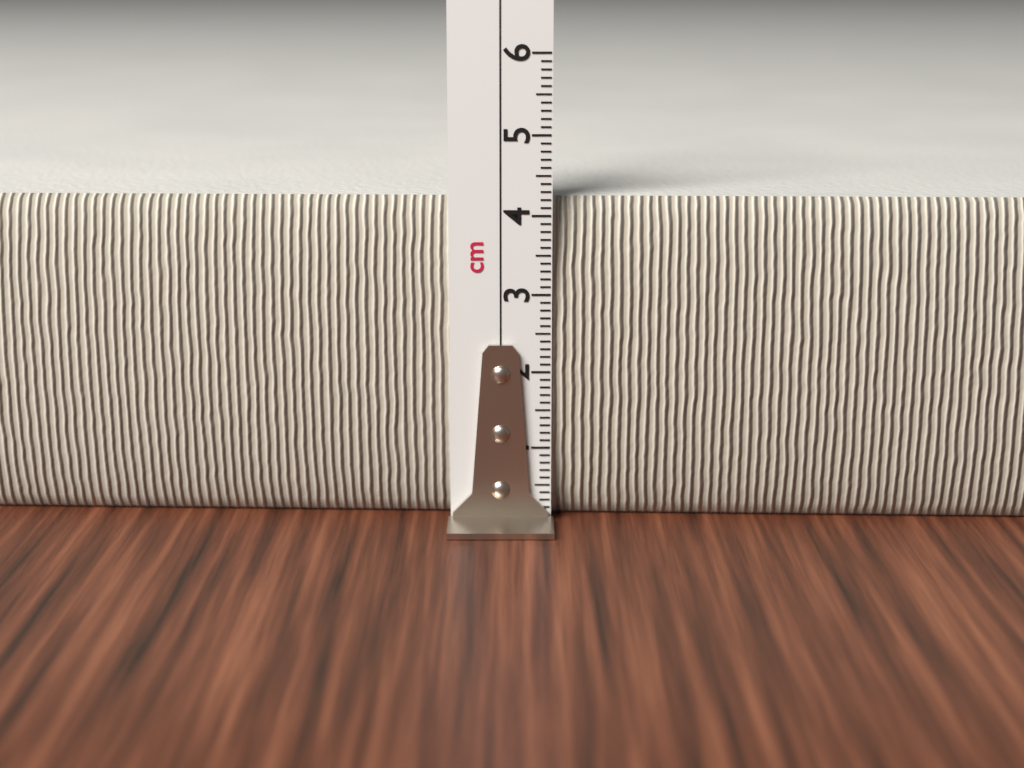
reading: 4.2 cm
